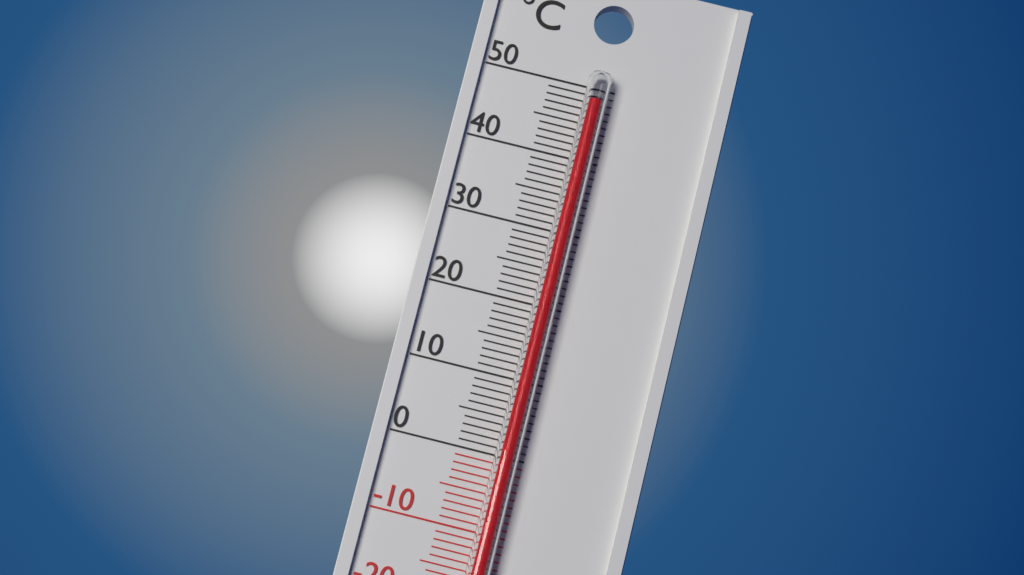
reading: 48 °C
